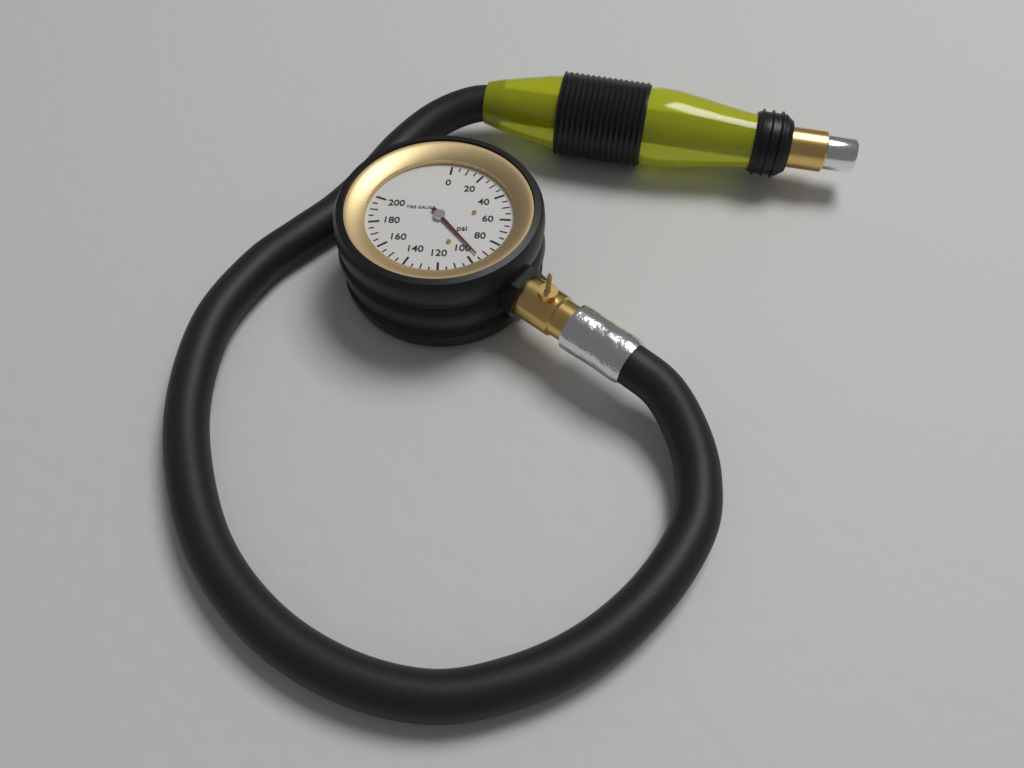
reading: 95 psi
